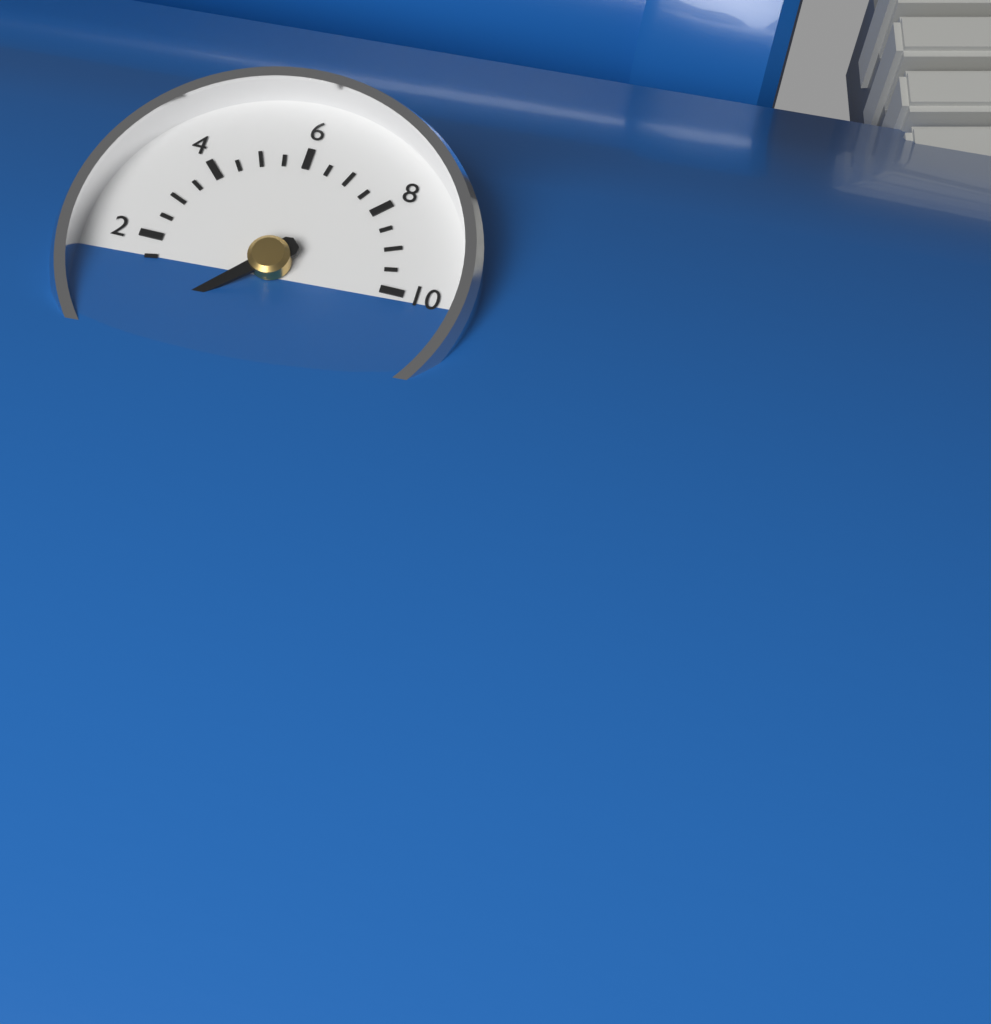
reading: 0.0 bar
